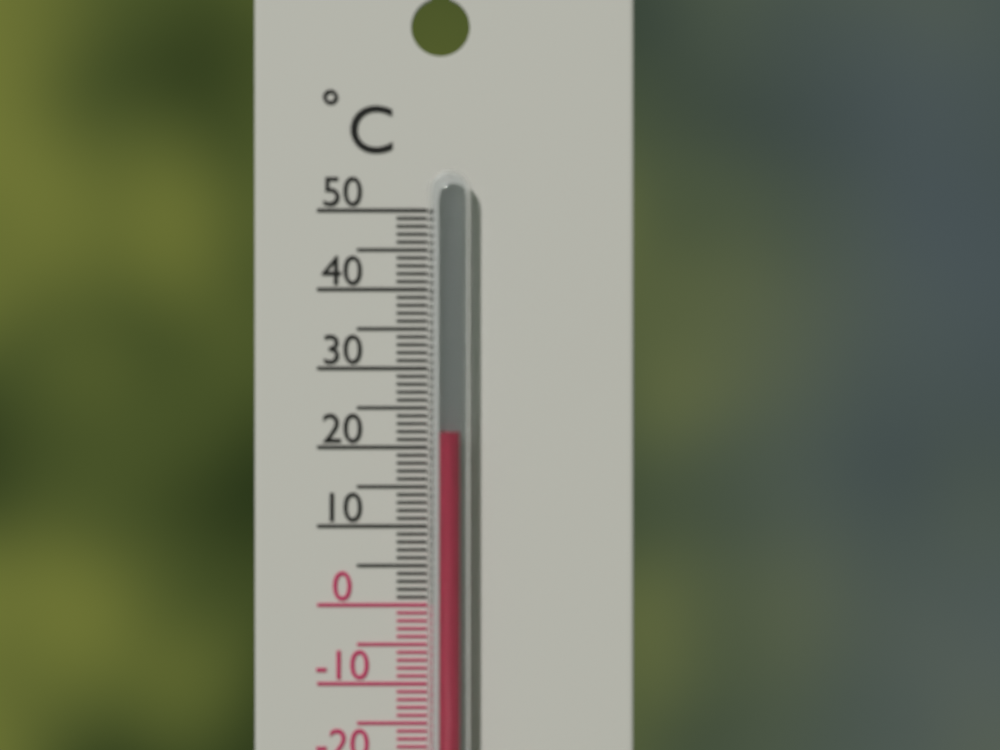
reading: 22 °C
